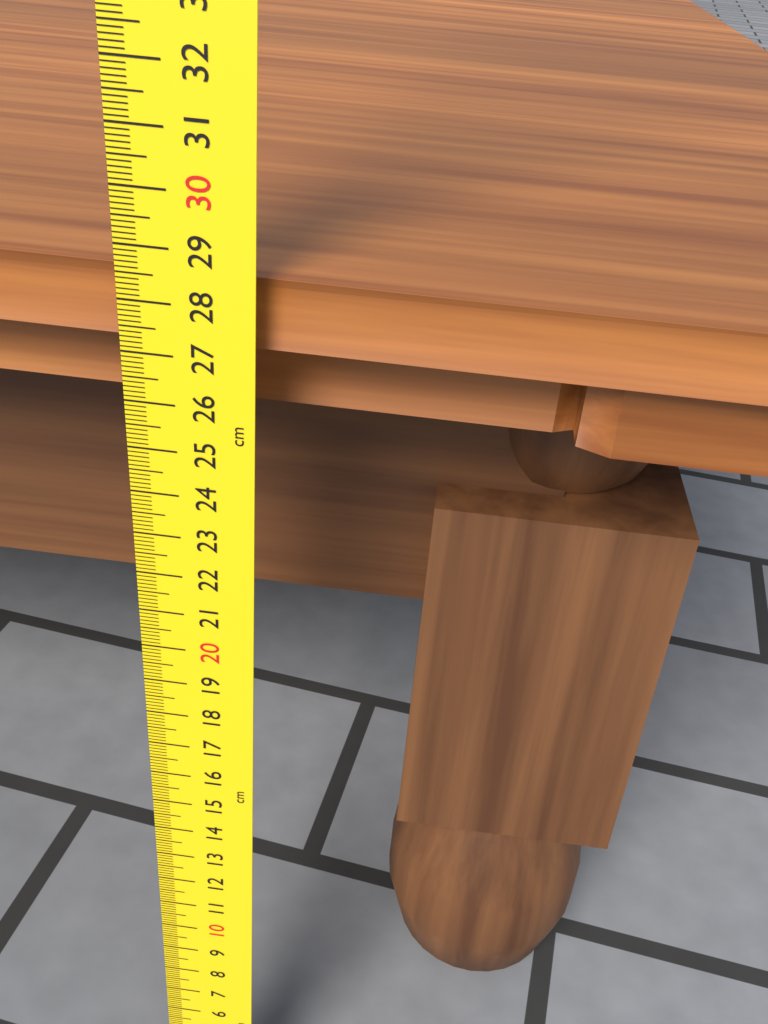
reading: 28.5 cm
